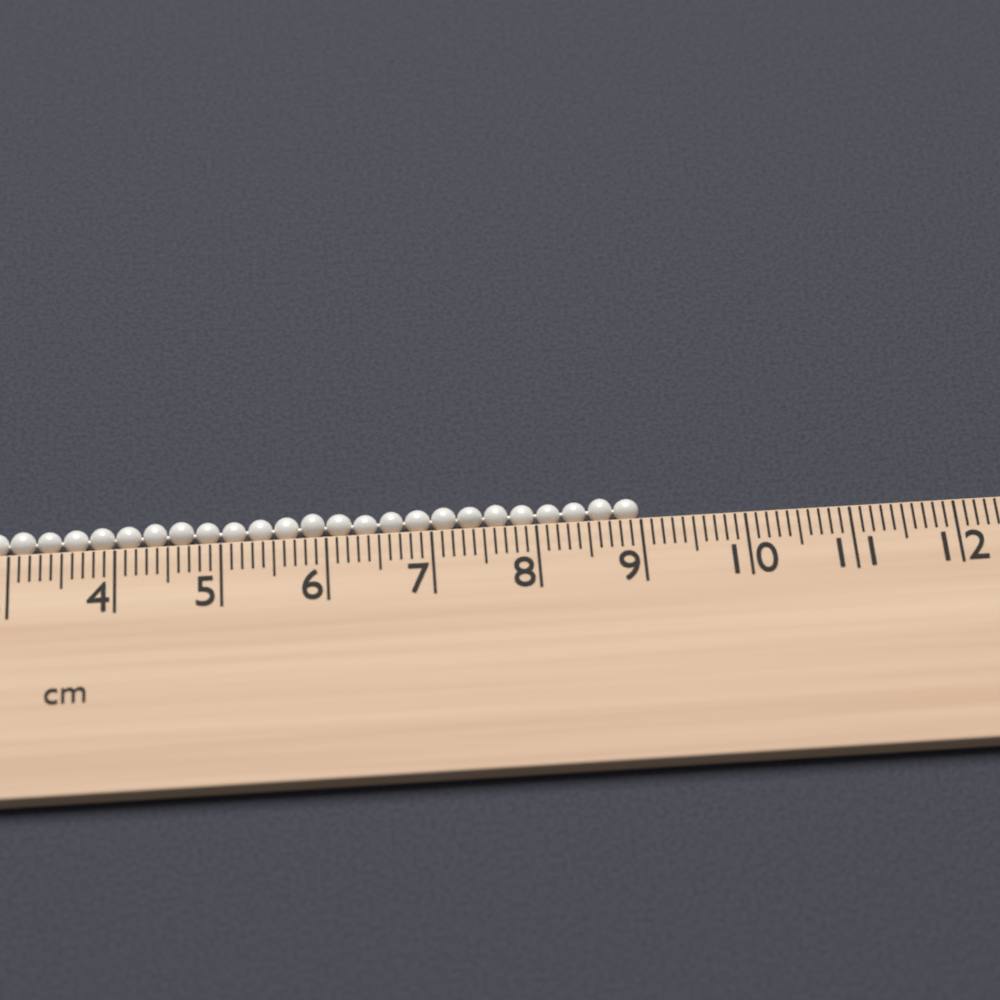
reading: 9.0 cm
